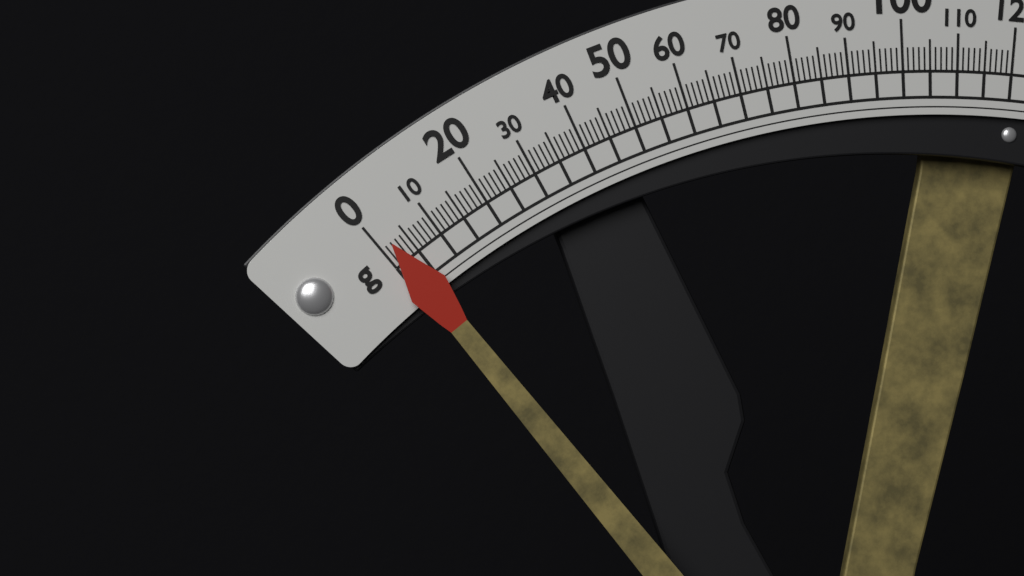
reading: 2 g
